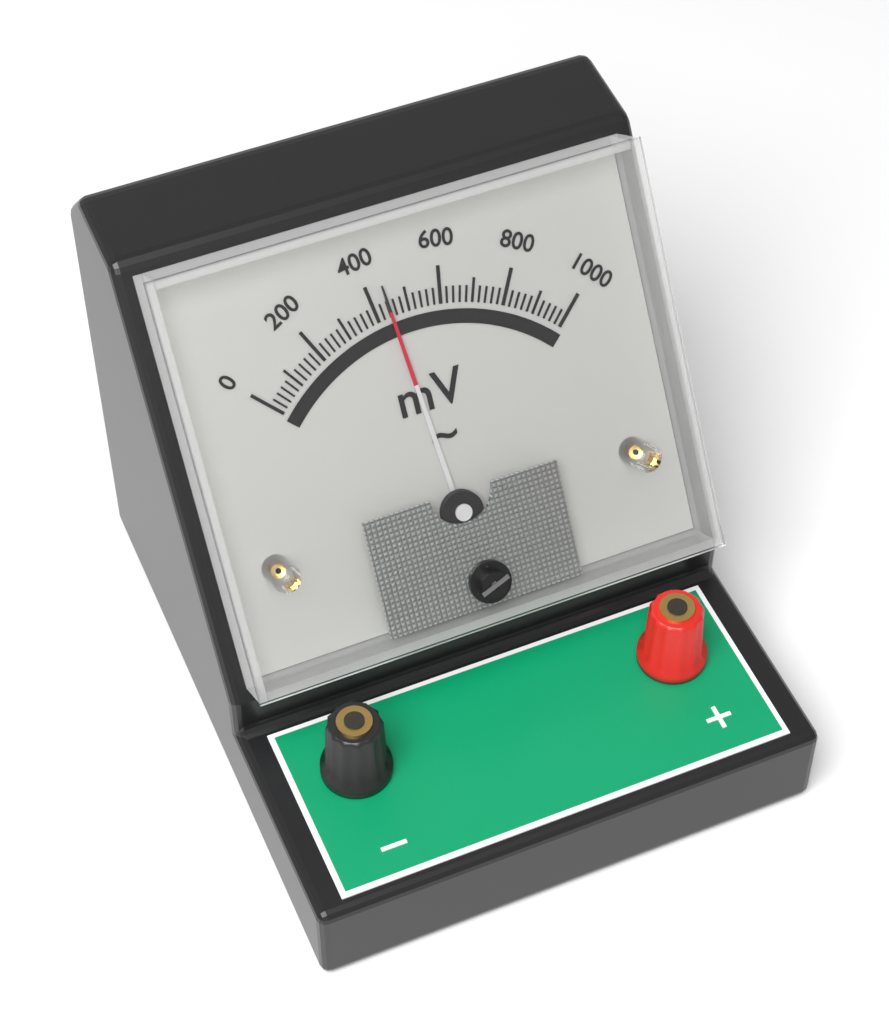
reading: 440 mV
